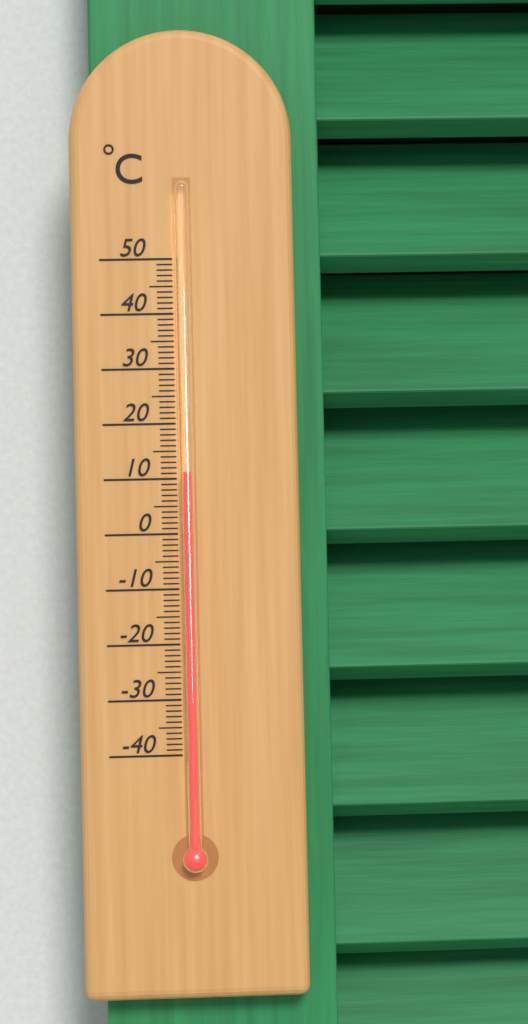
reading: 11 °C
